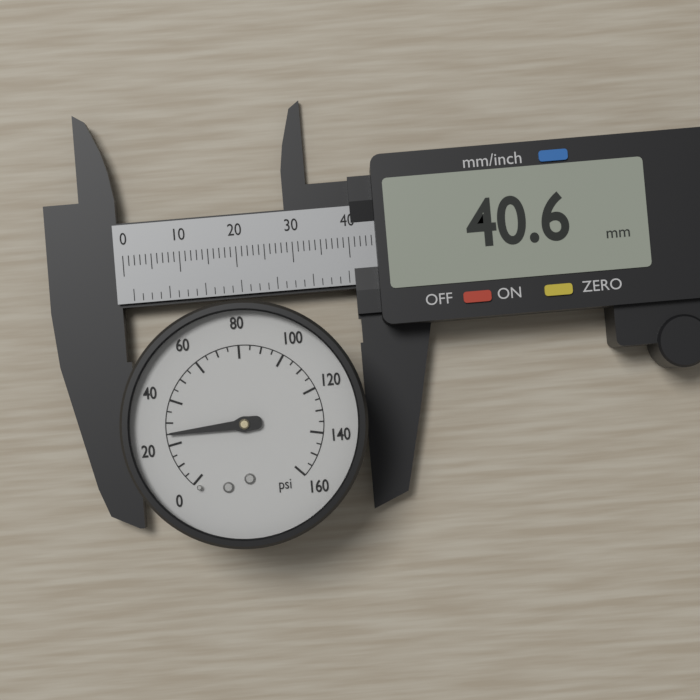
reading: 25 psi
